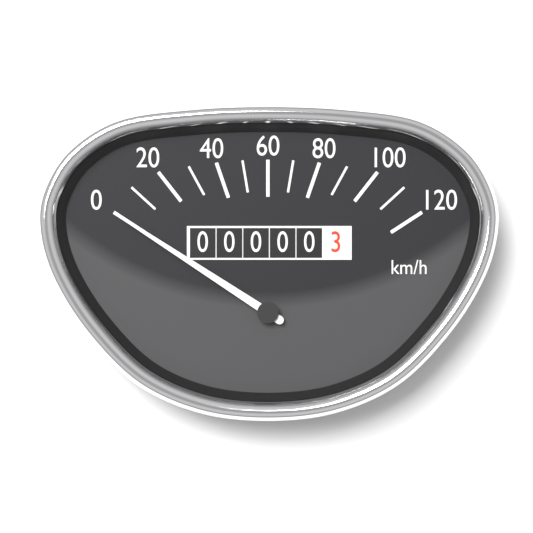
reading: 0 km/h
